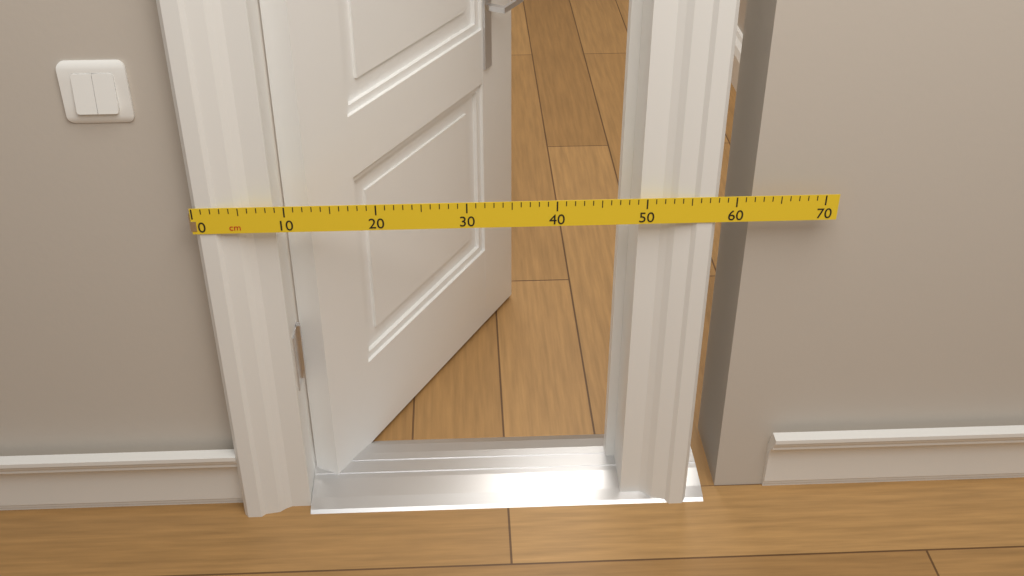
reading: 58 cm
